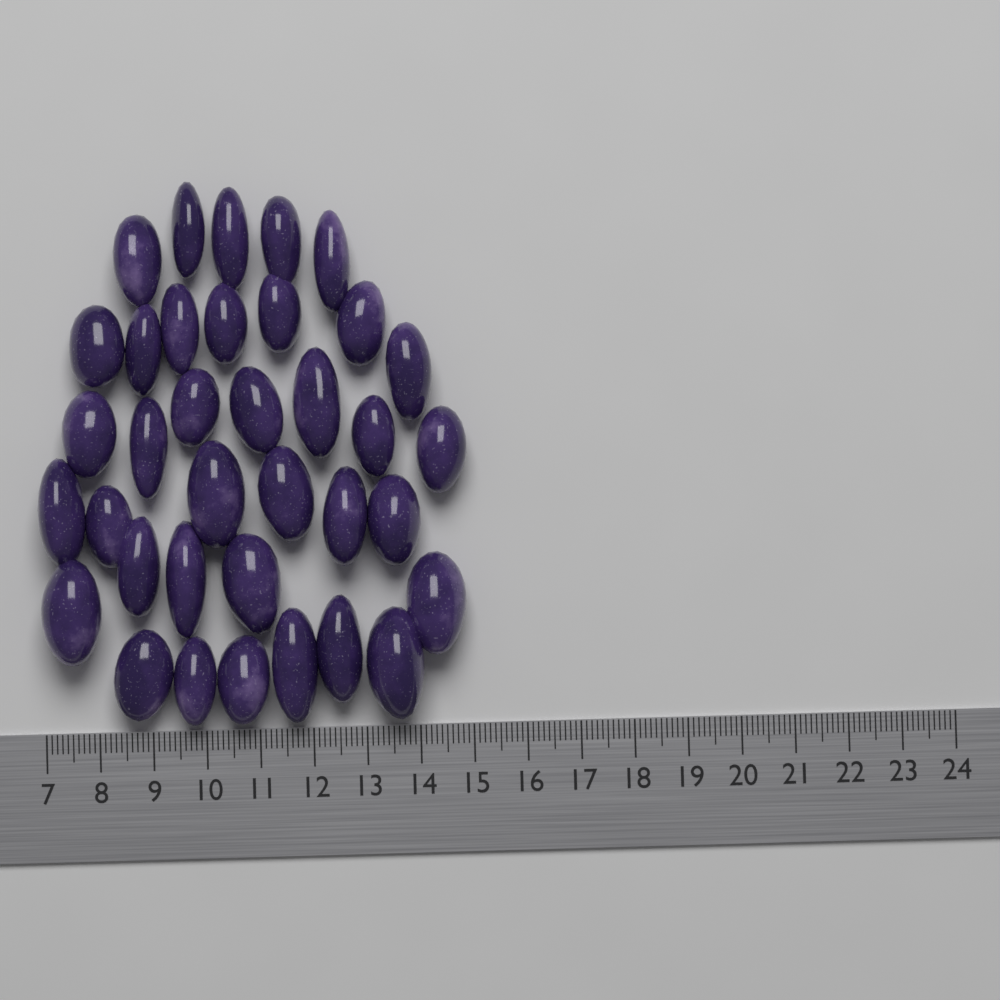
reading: 15.0 (no unit)
